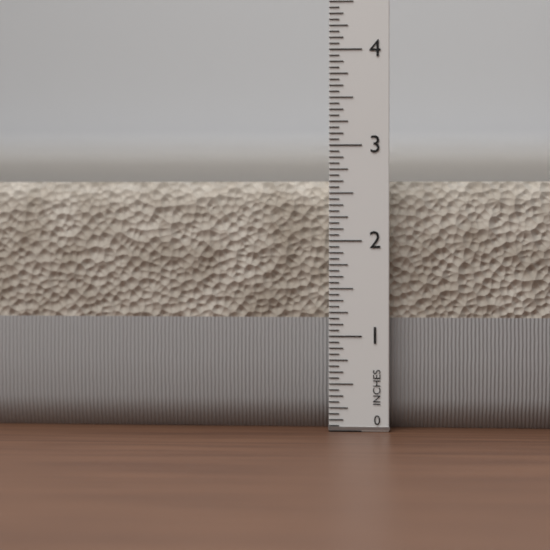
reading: 2.6250 in
